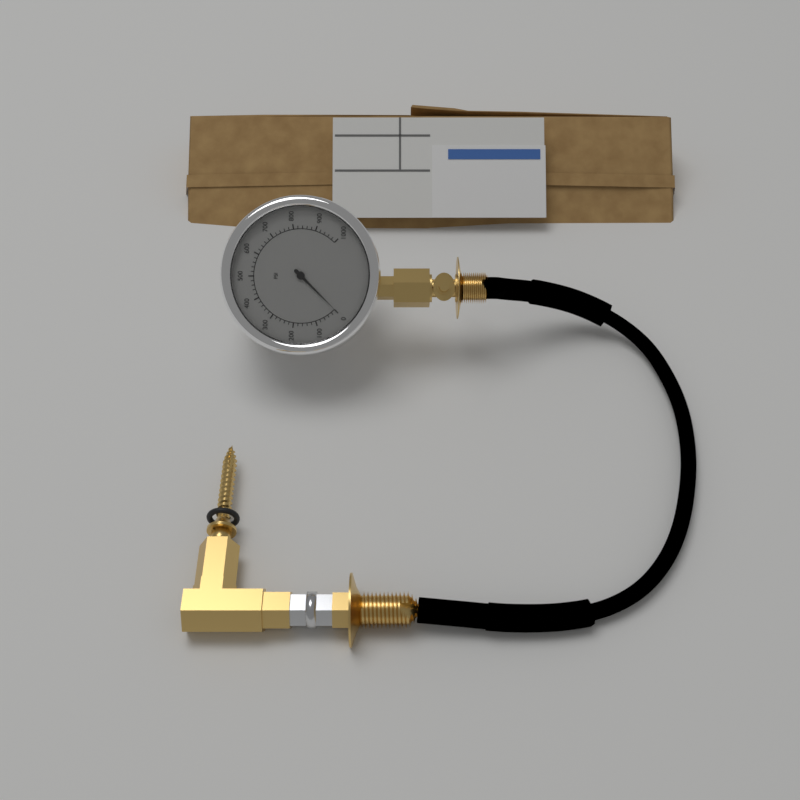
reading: 0 psi
